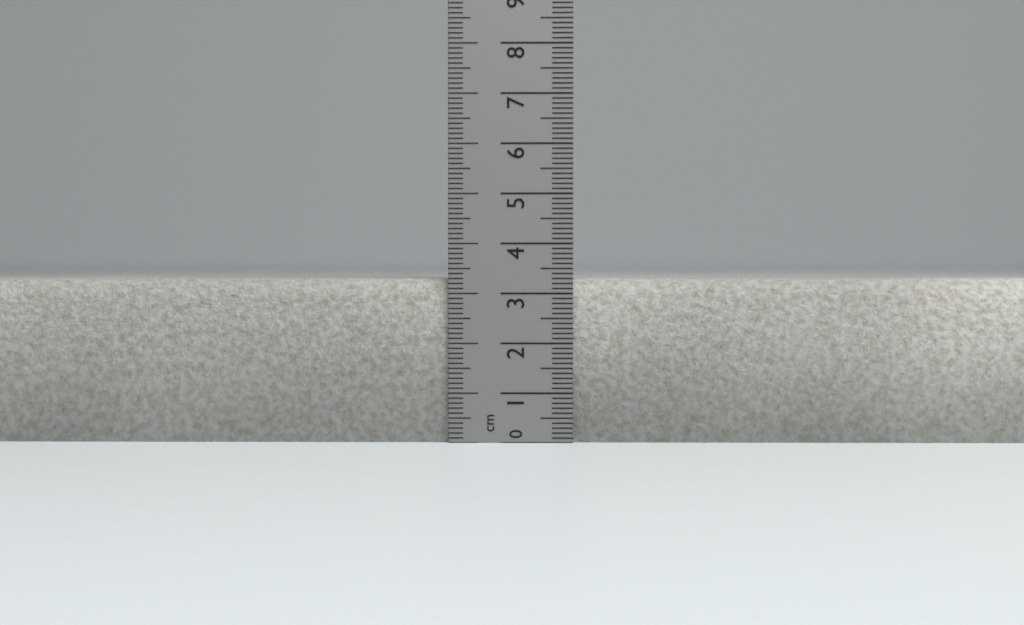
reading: 3.3 cm
